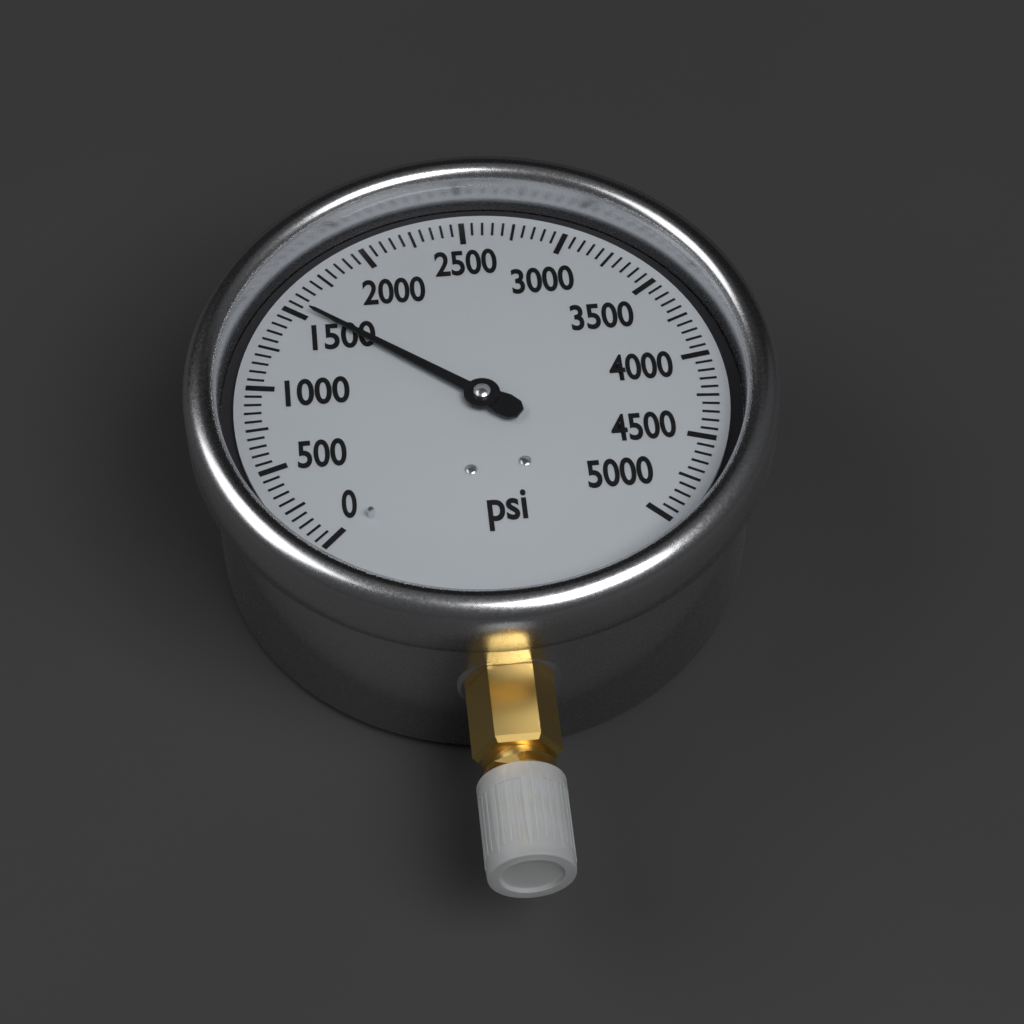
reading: 1550 psi
